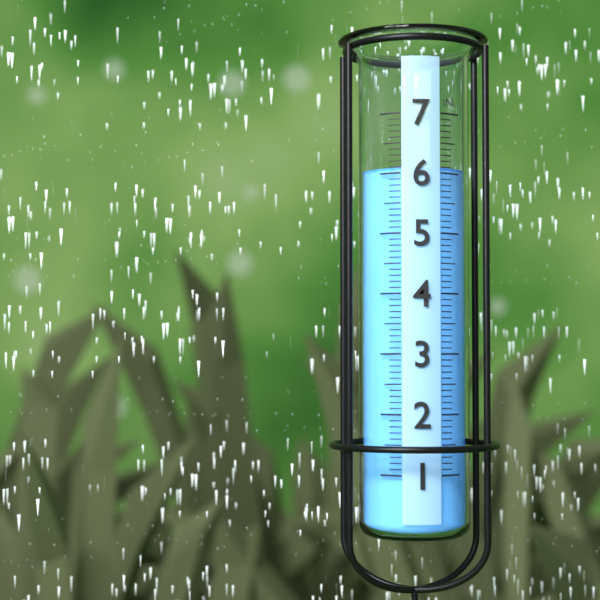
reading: 6.1 in
